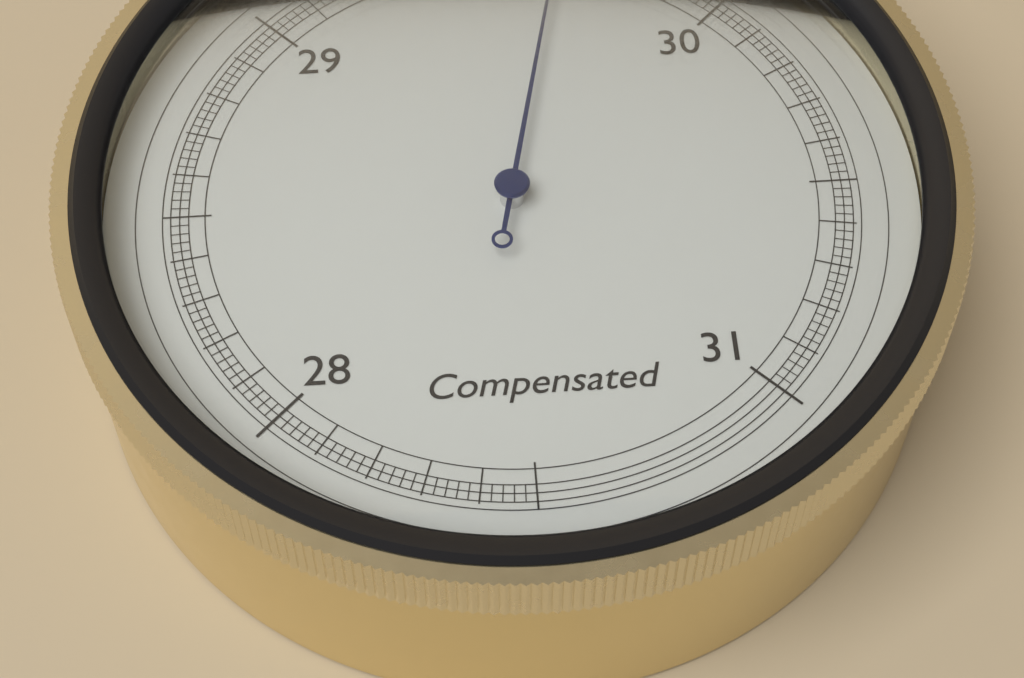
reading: 29.64 inHg
